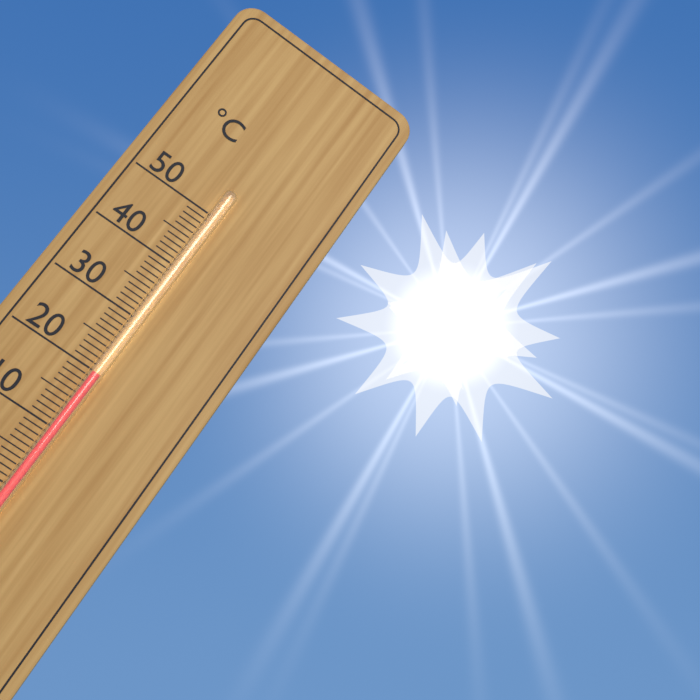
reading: 20 °C
